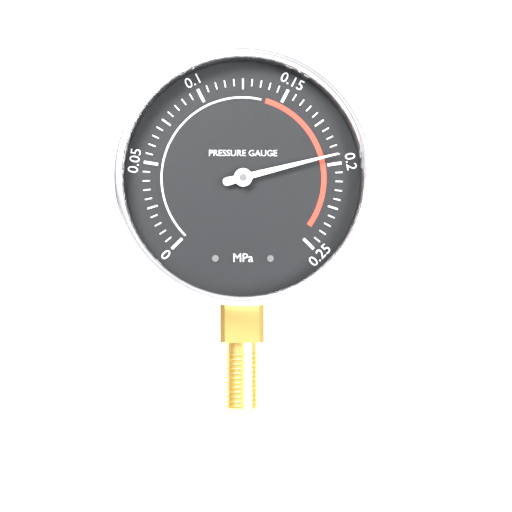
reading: 0.195 MPa
